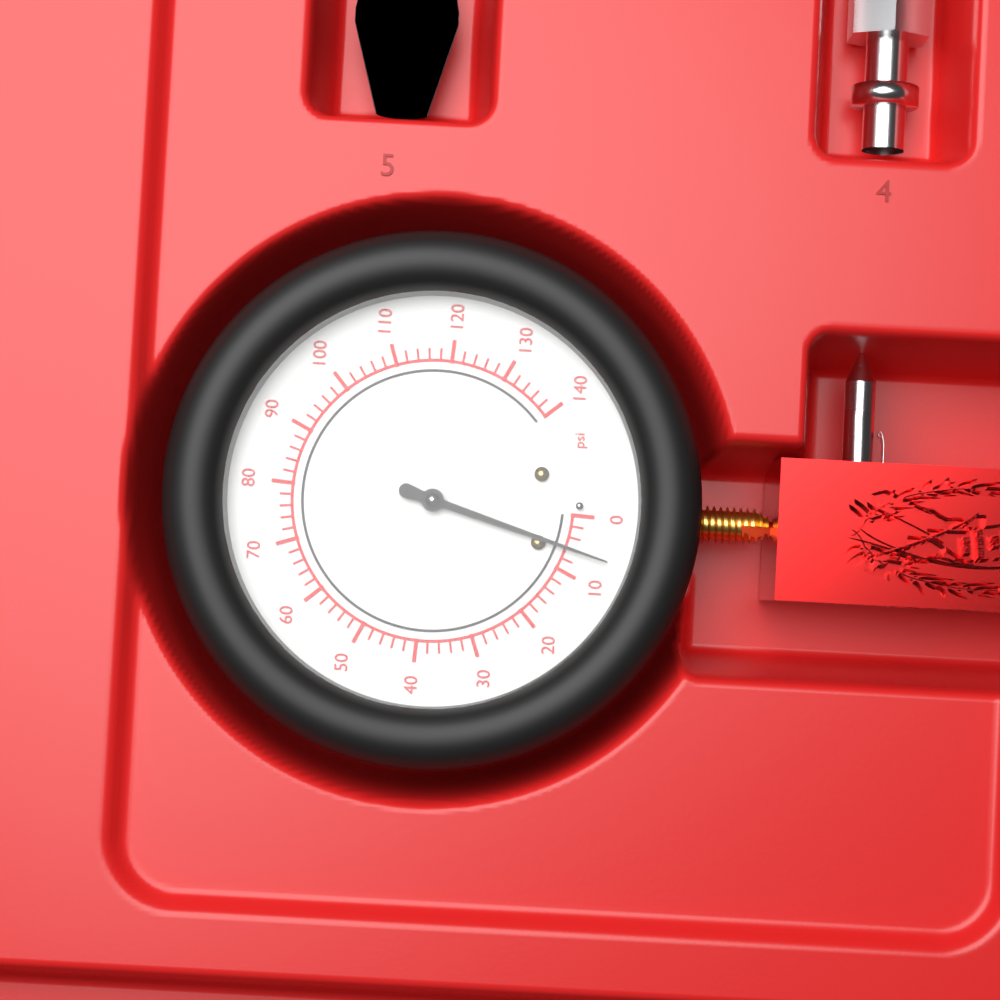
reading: 6 psi
